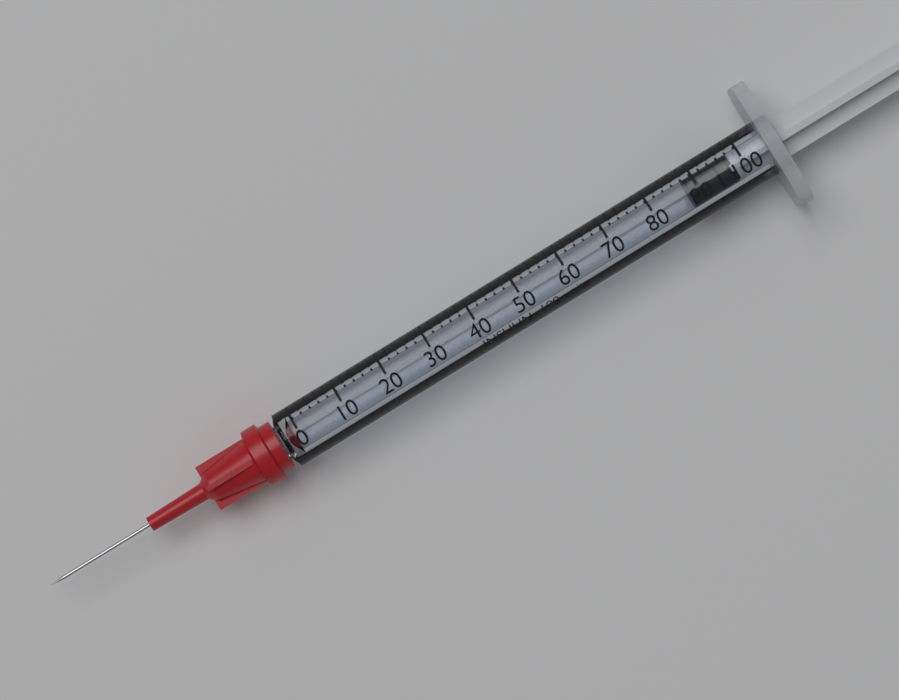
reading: 88 units
